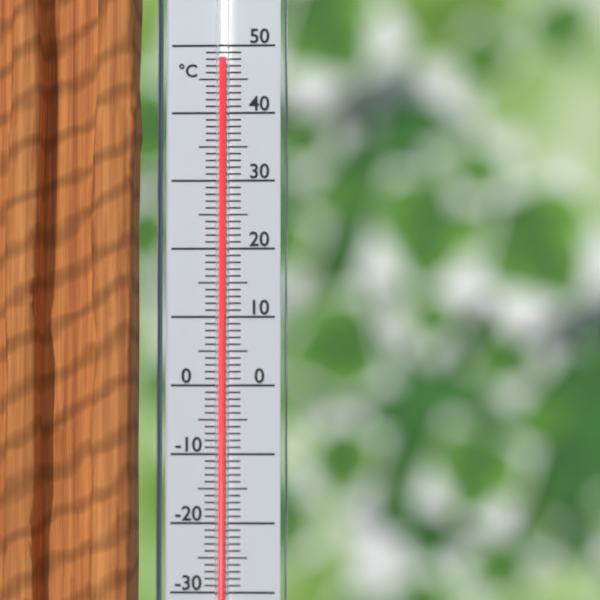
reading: 48 °C
